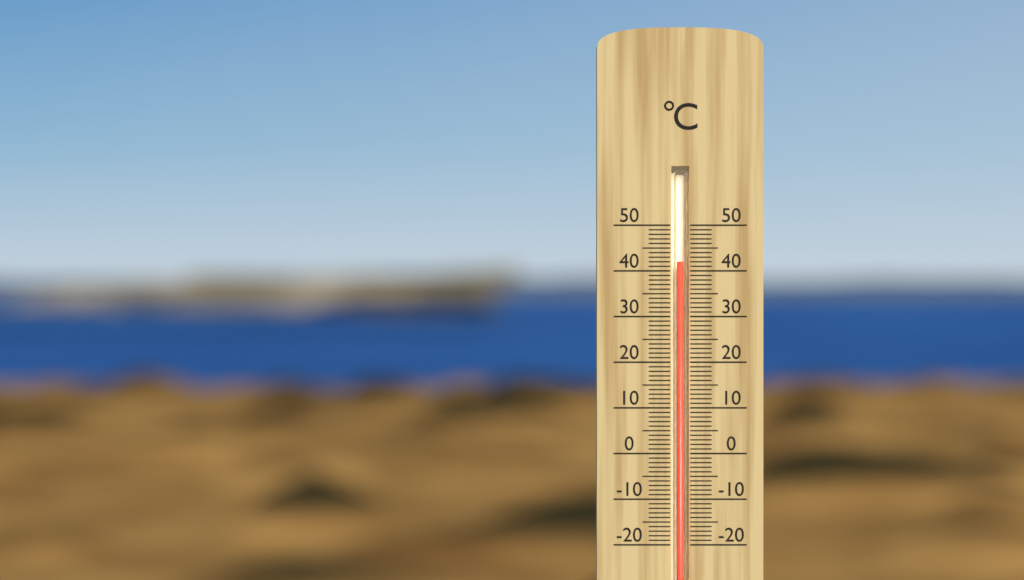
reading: 42 °C
